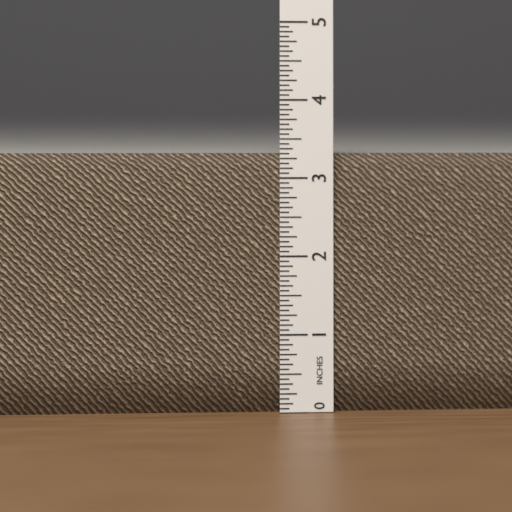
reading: 3.3125 in
